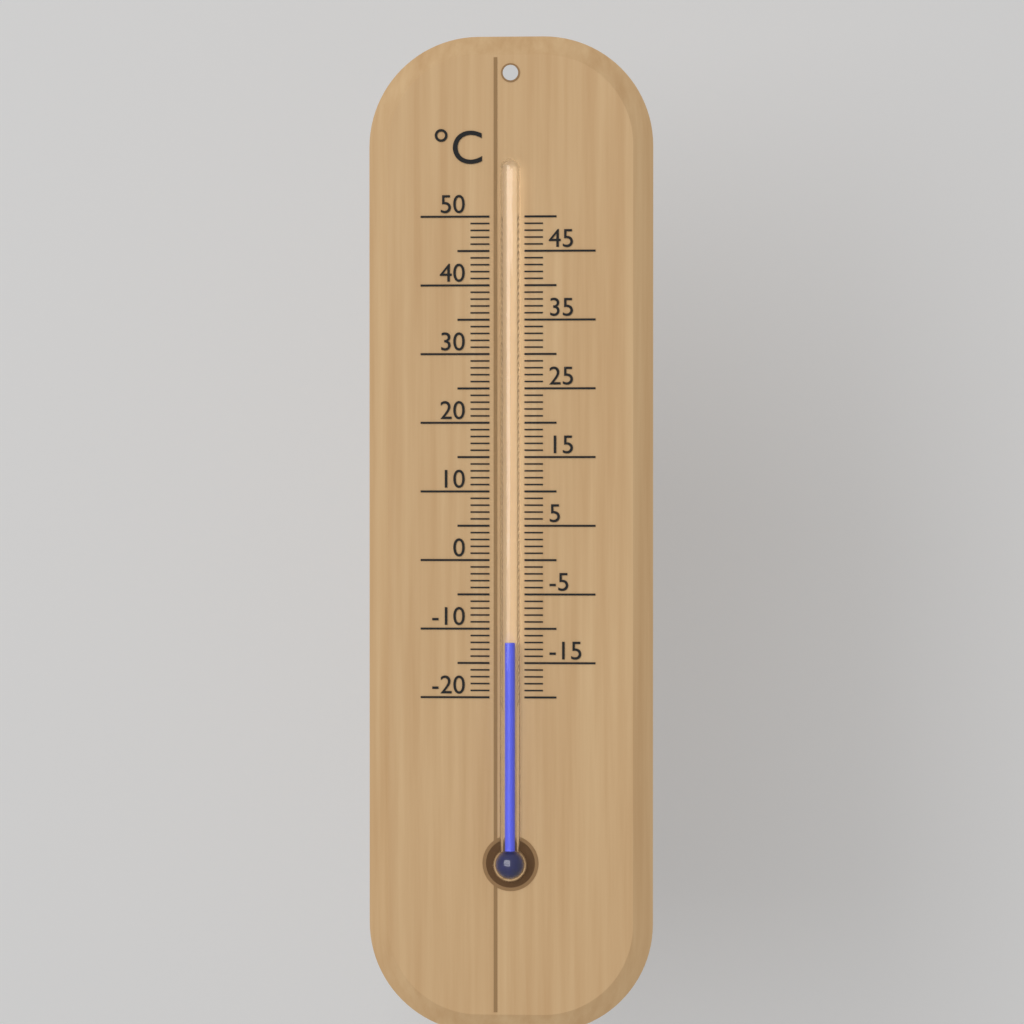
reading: -12 °C
